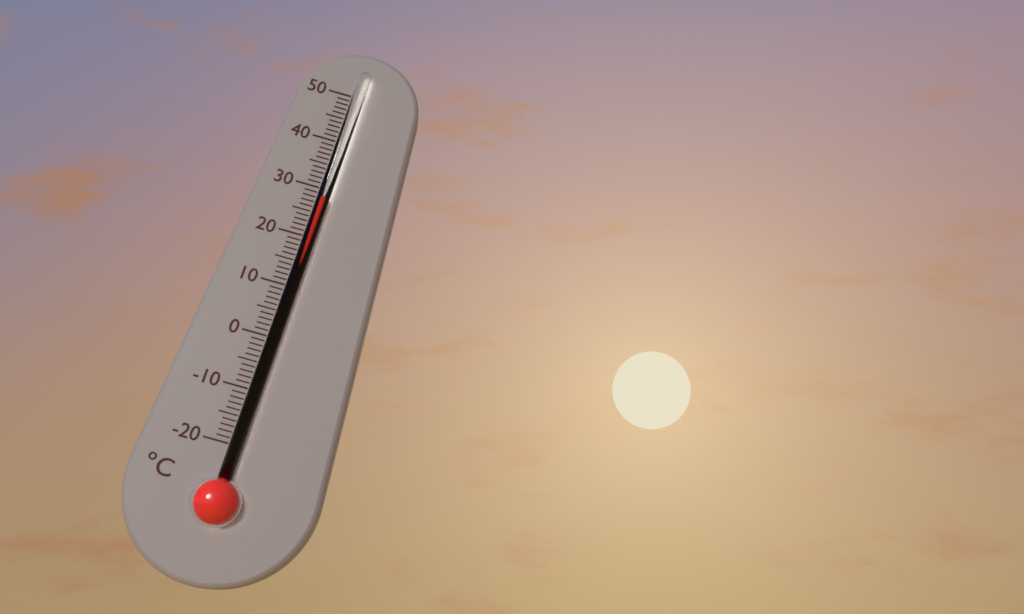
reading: 28 °C
